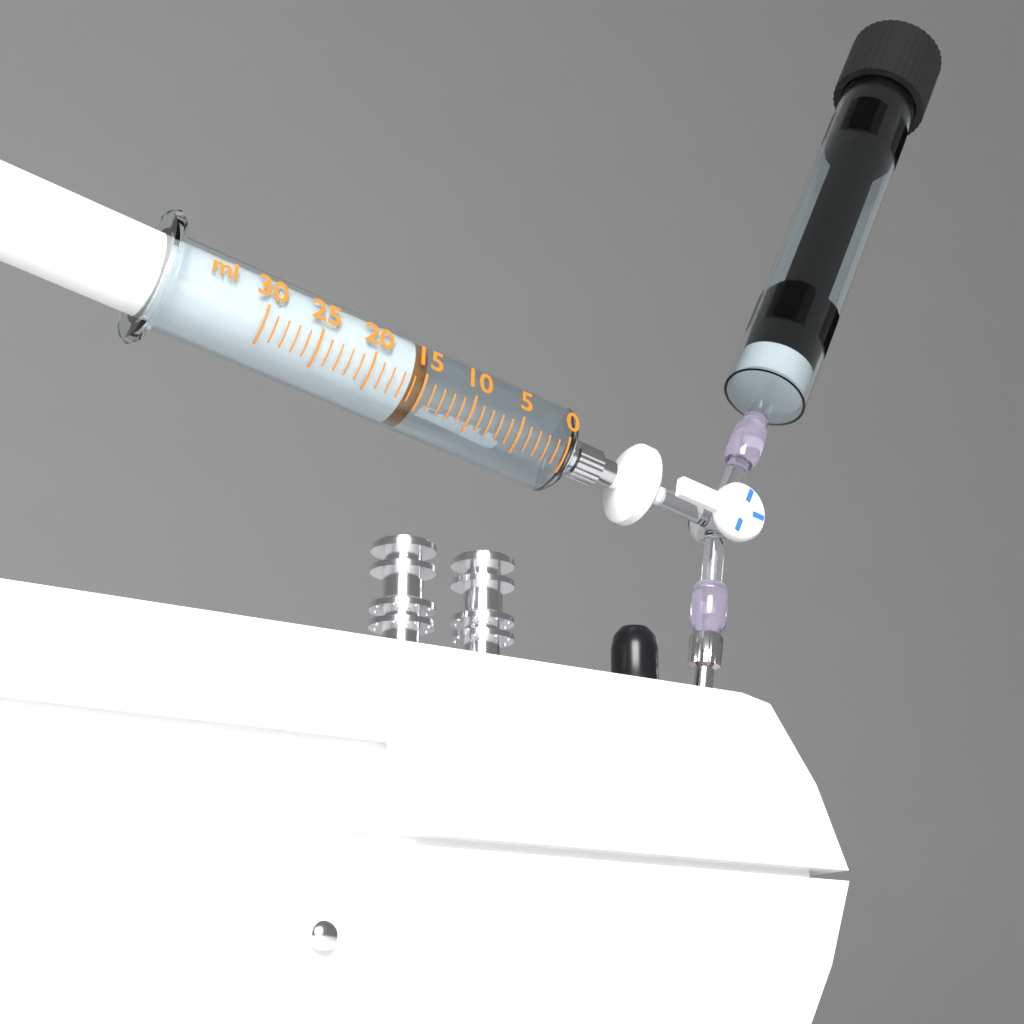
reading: 15 ml
